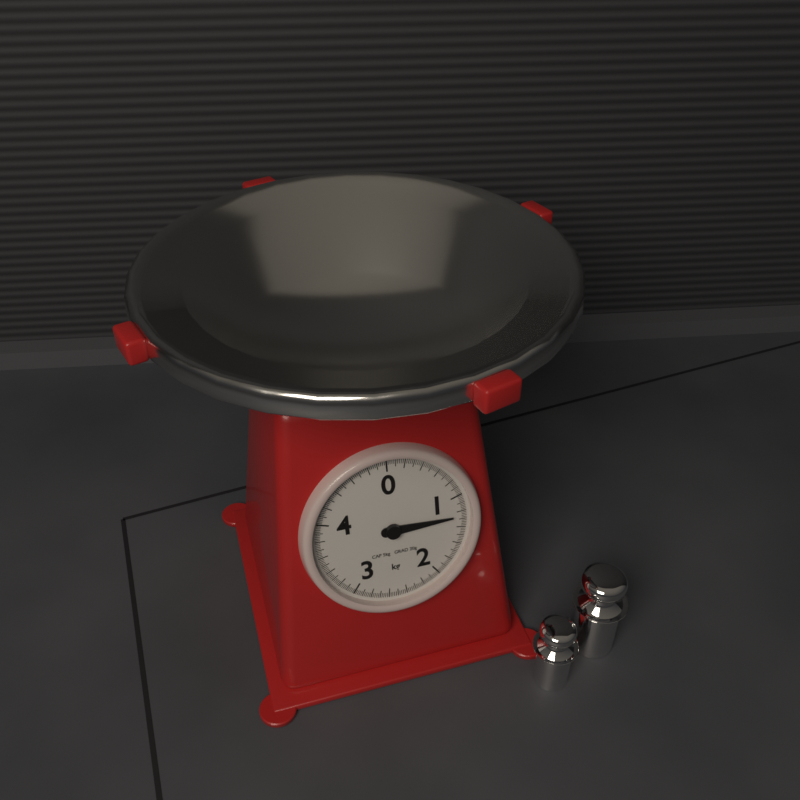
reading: 1.26 kg
